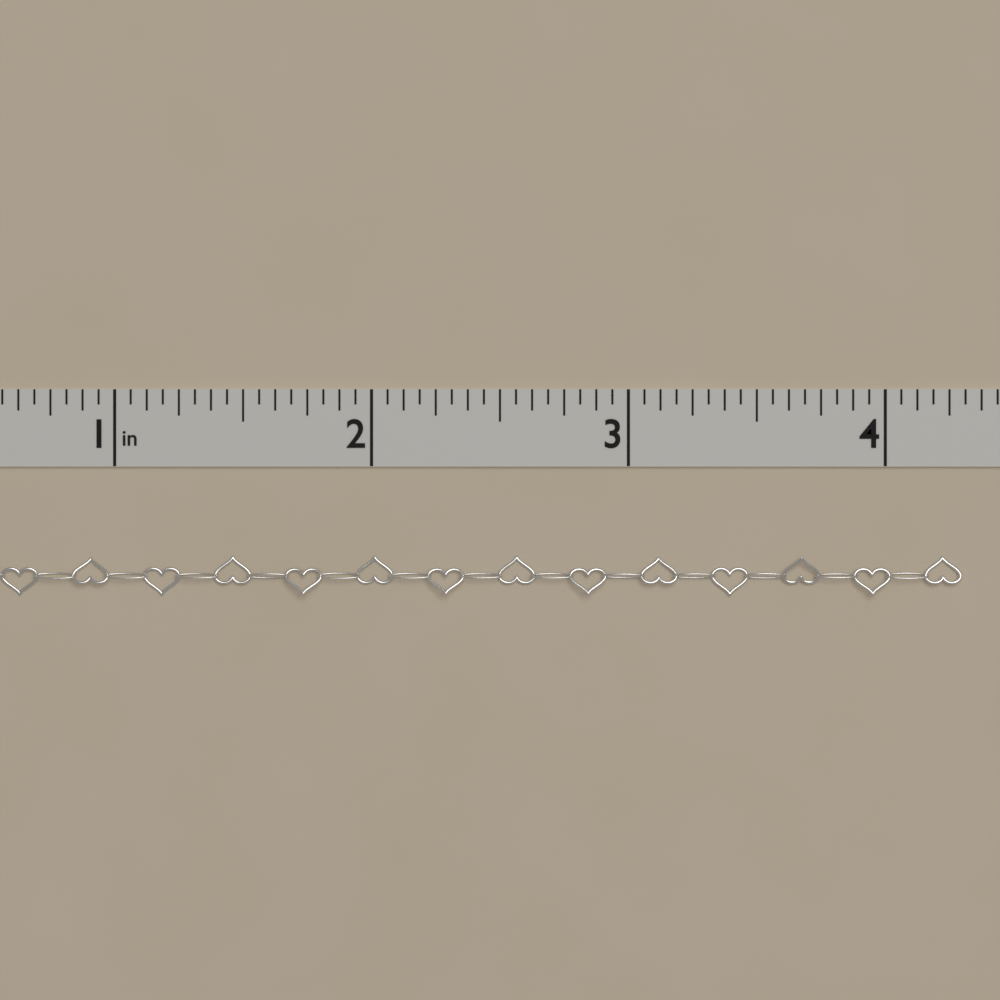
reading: 4.3000 in
